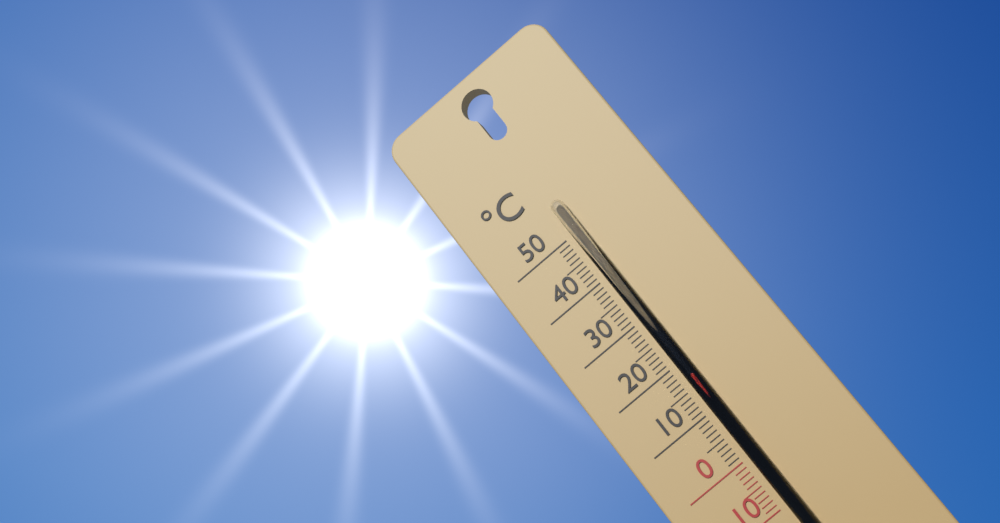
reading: 17 °C
